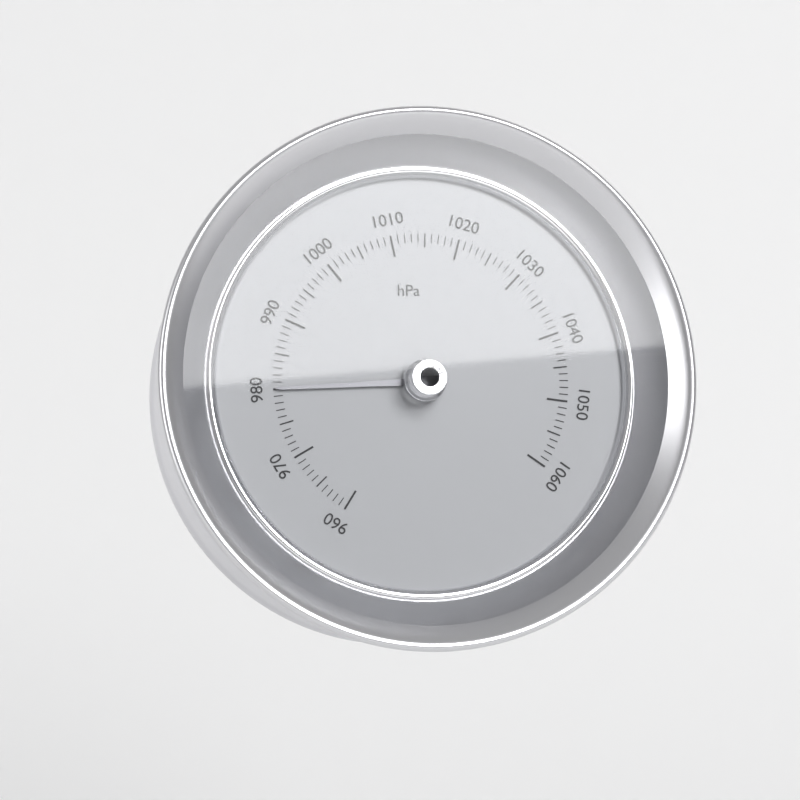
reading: 980 hPa
